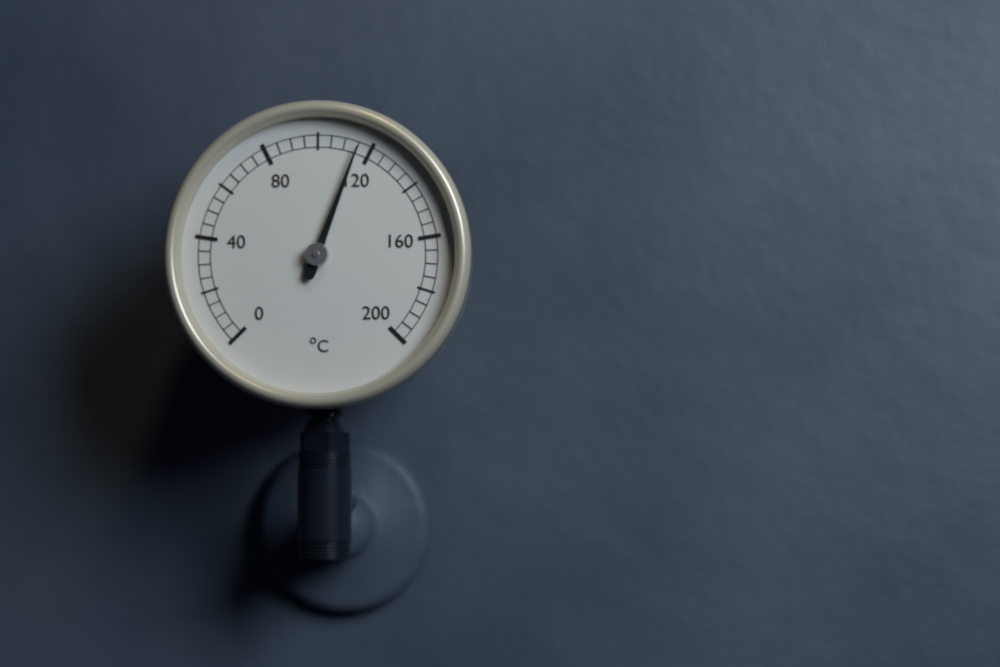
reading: 115 °C
